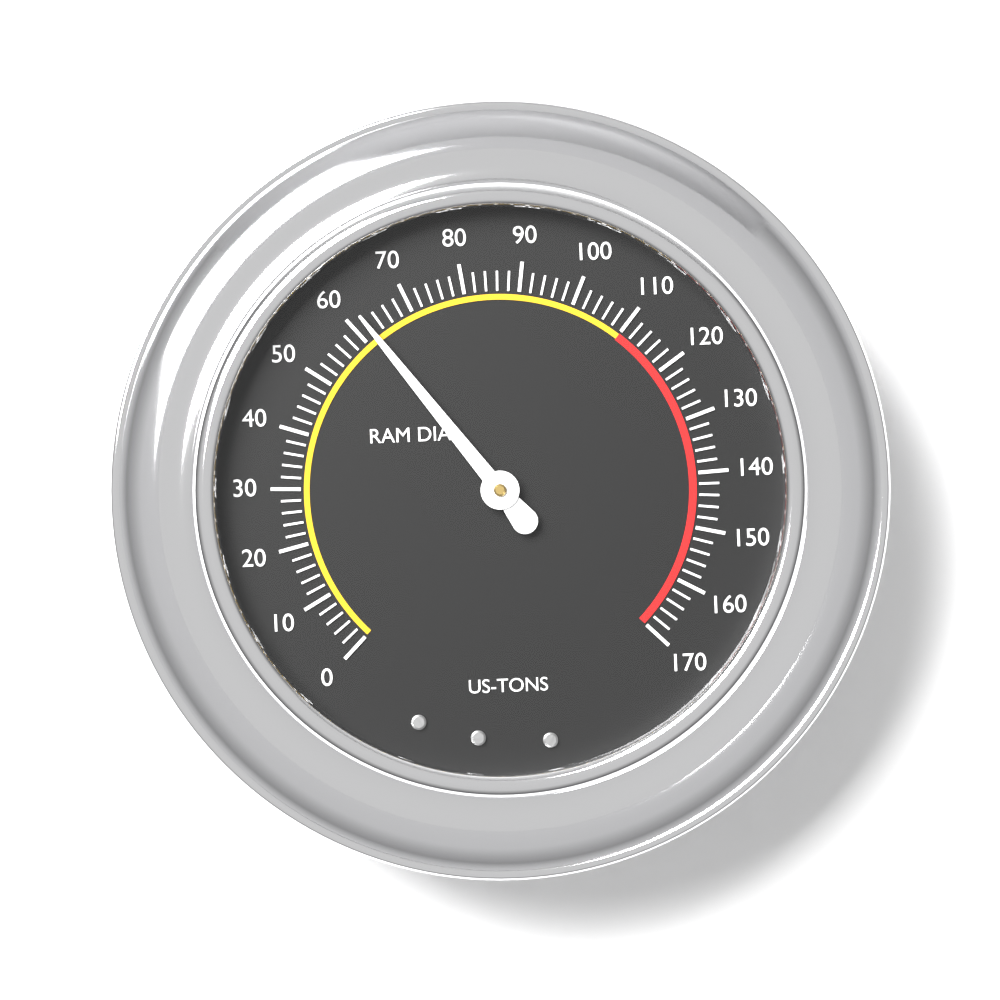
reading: 62 US-TONS
